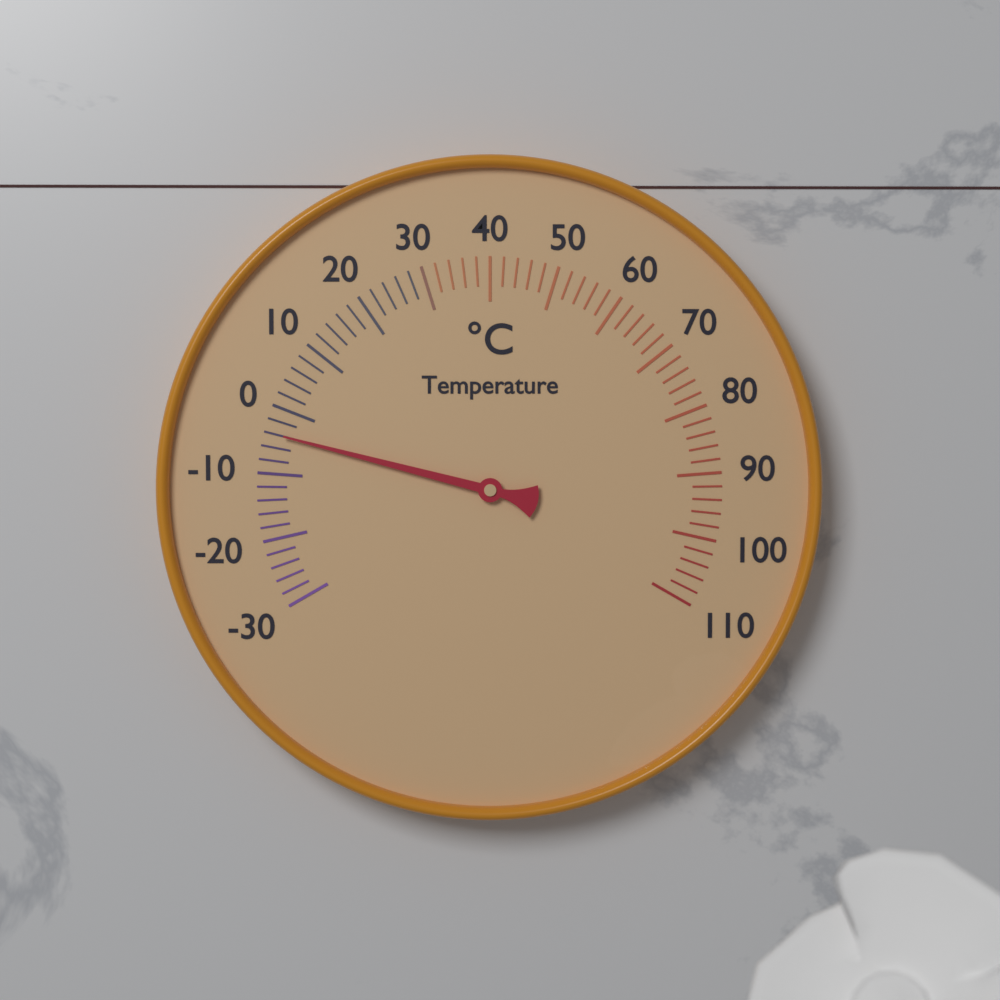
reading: -4 °C
